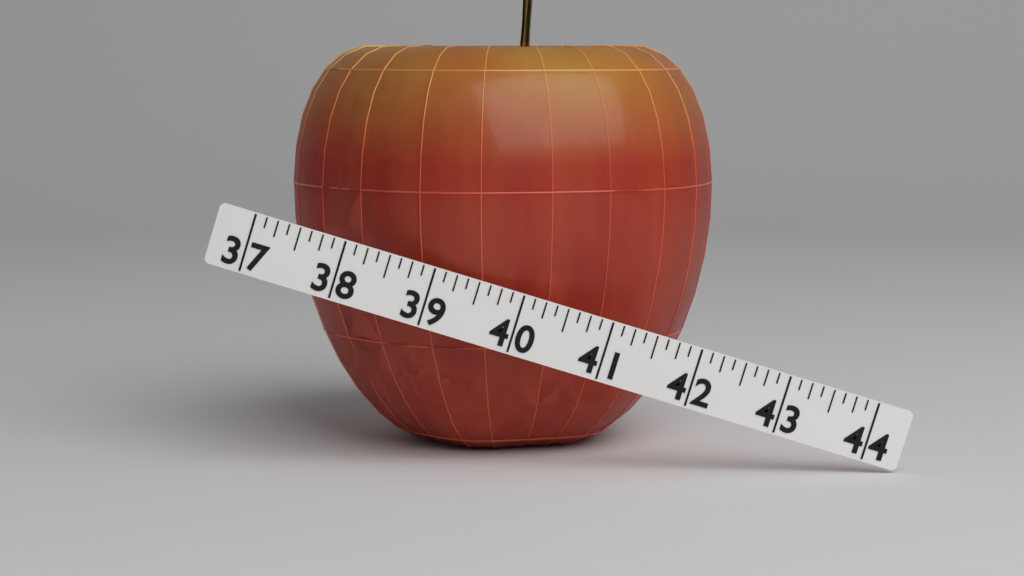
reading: 42.000 (no unit)
